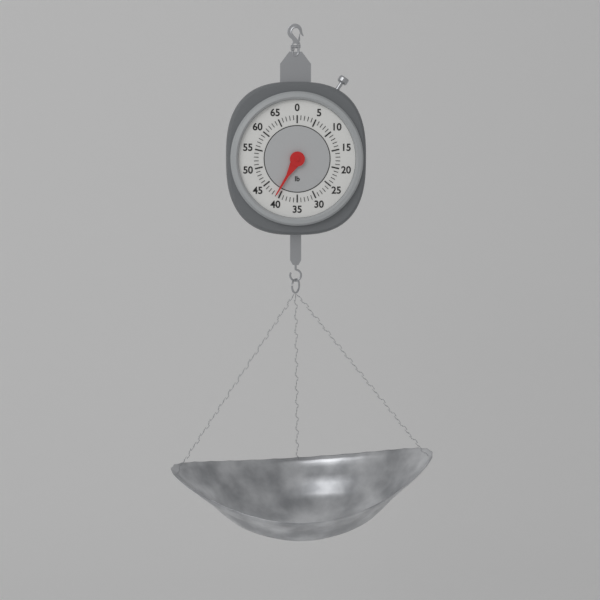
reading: 41 lb
